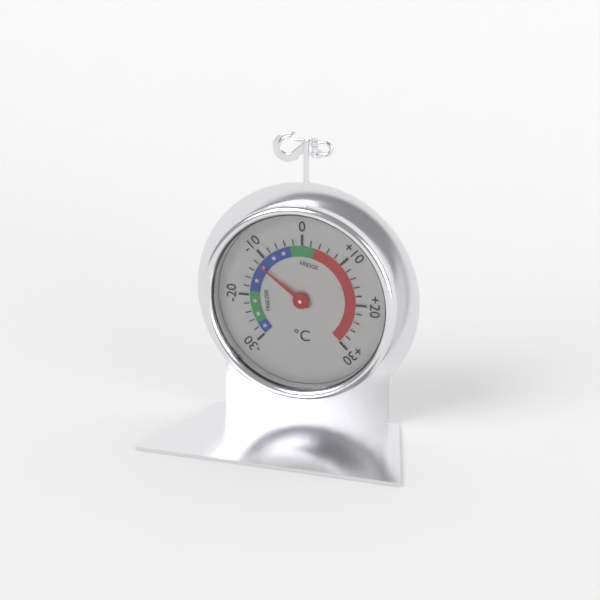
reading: -12 °C
